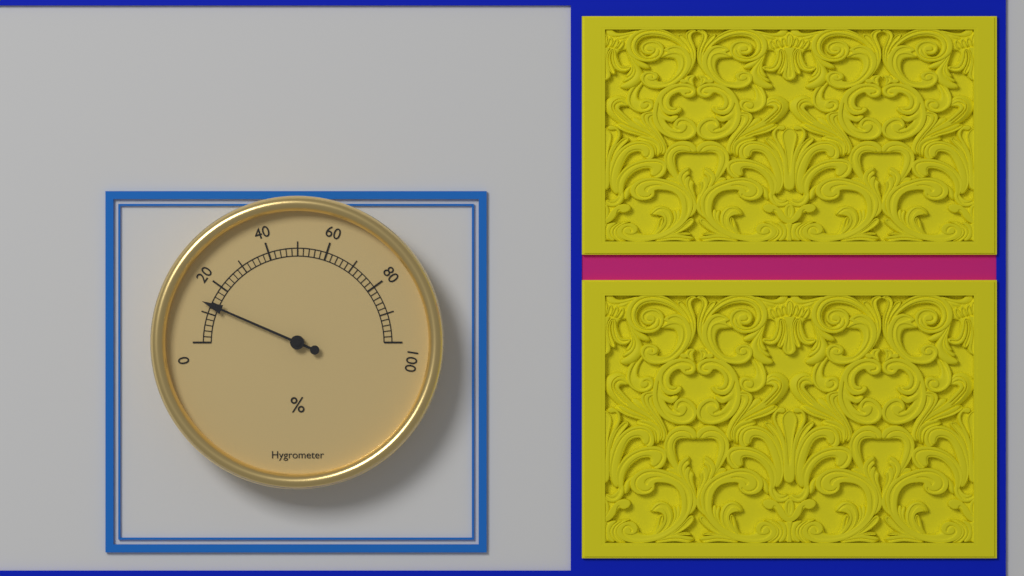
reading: 13 %
